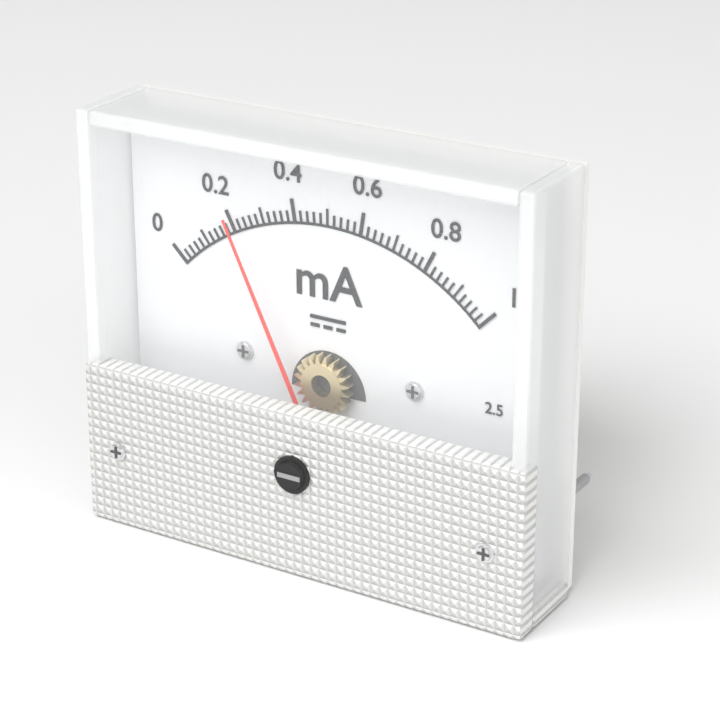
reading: 0.22 mA
